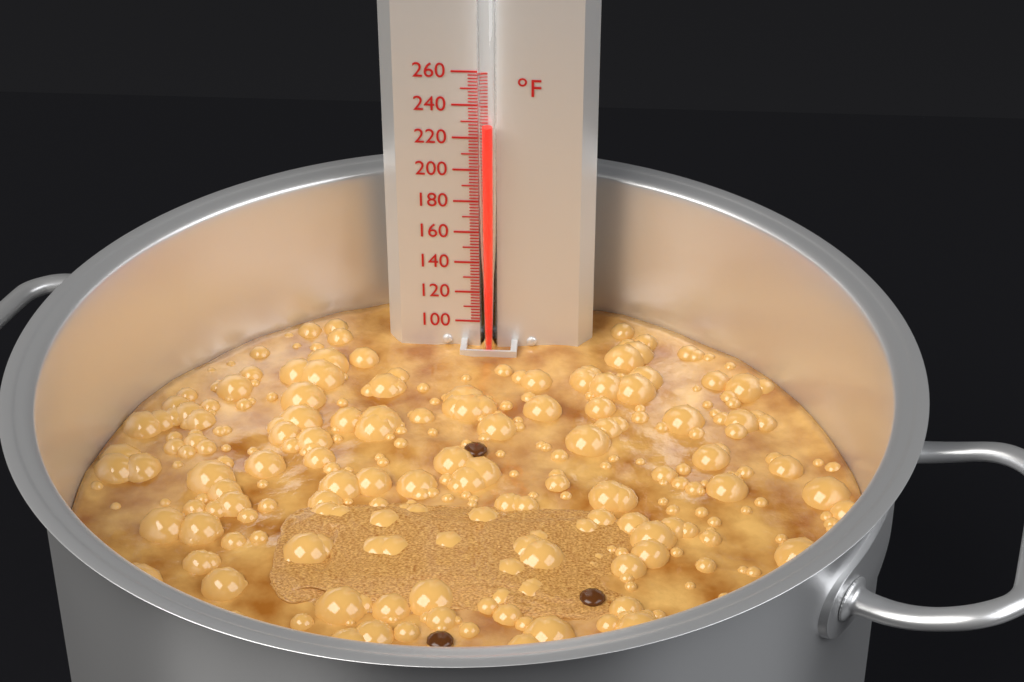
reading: 230 °F
